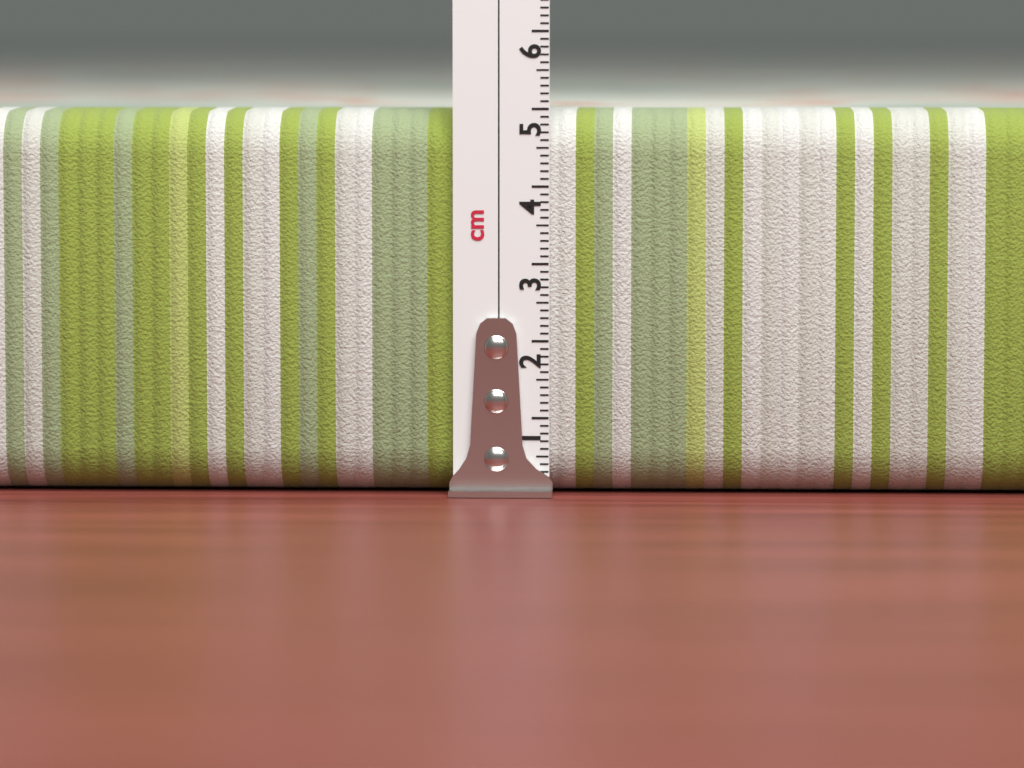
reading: 5.0 cm
